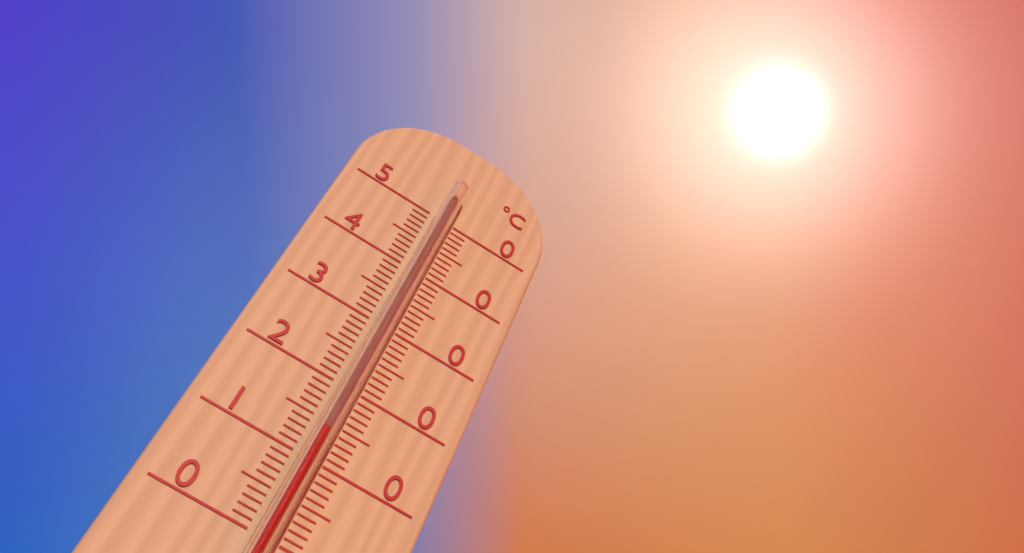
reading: 13 °C
